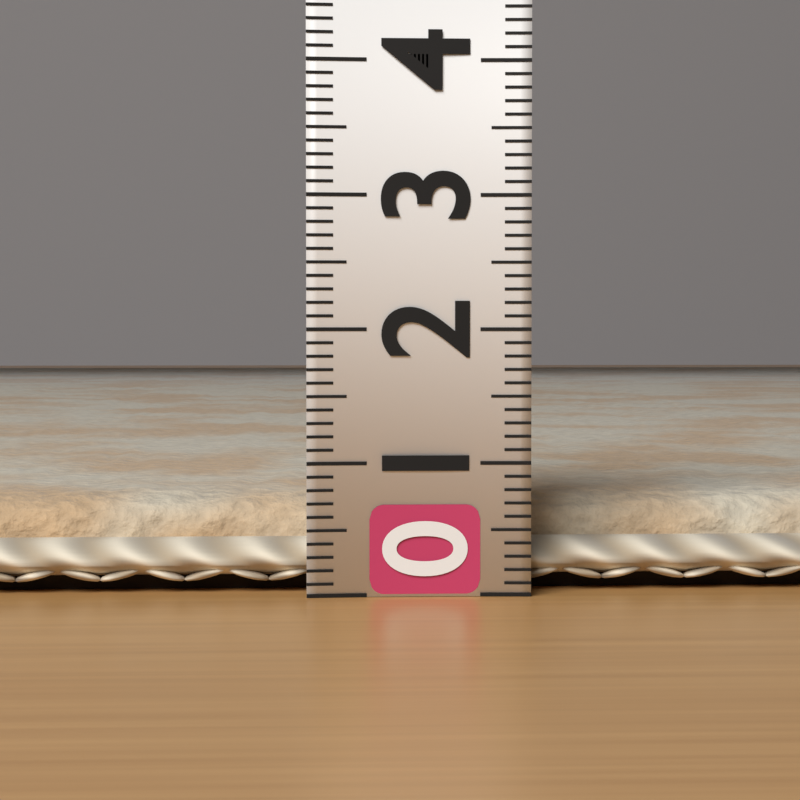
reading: 0.7 (no unit)
